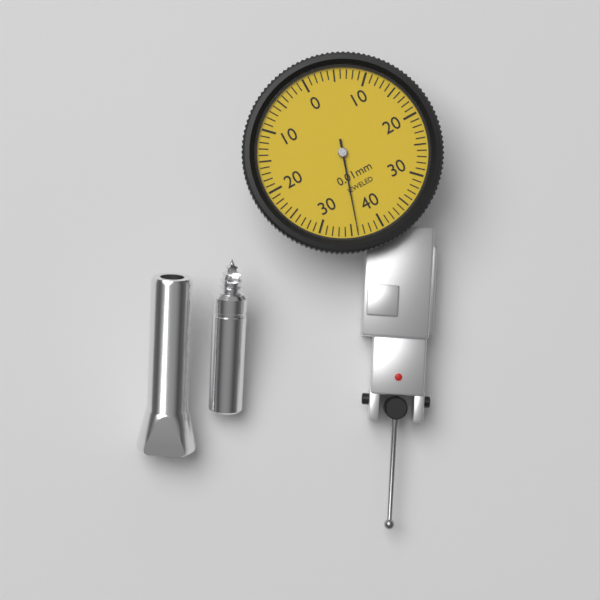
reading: 0.36 mm
